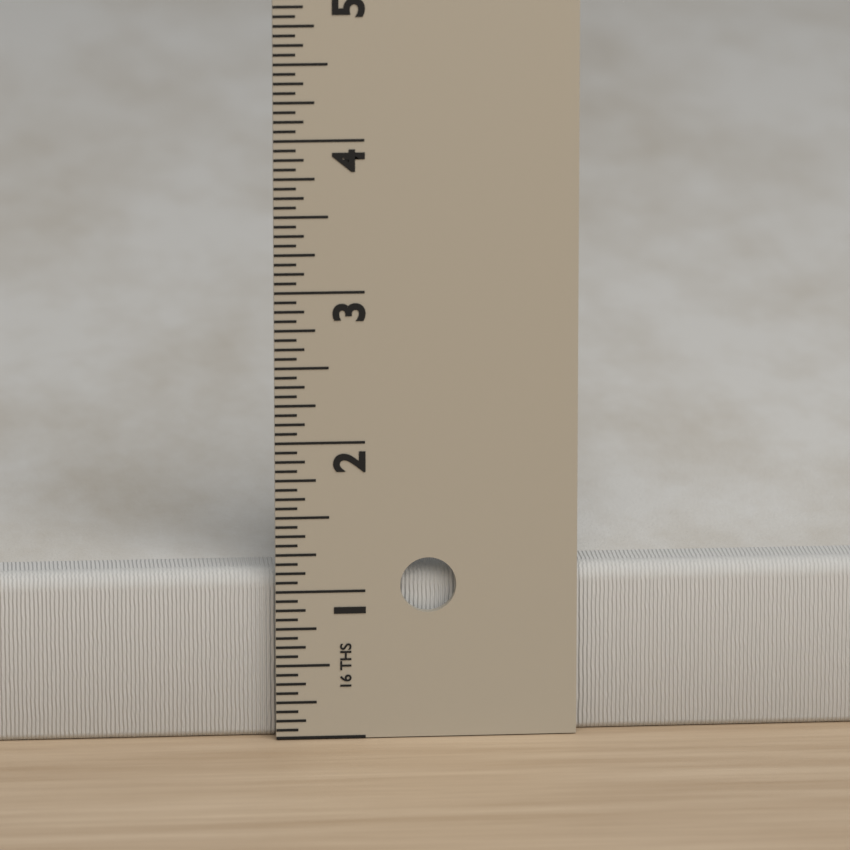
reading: 1.1250 in
